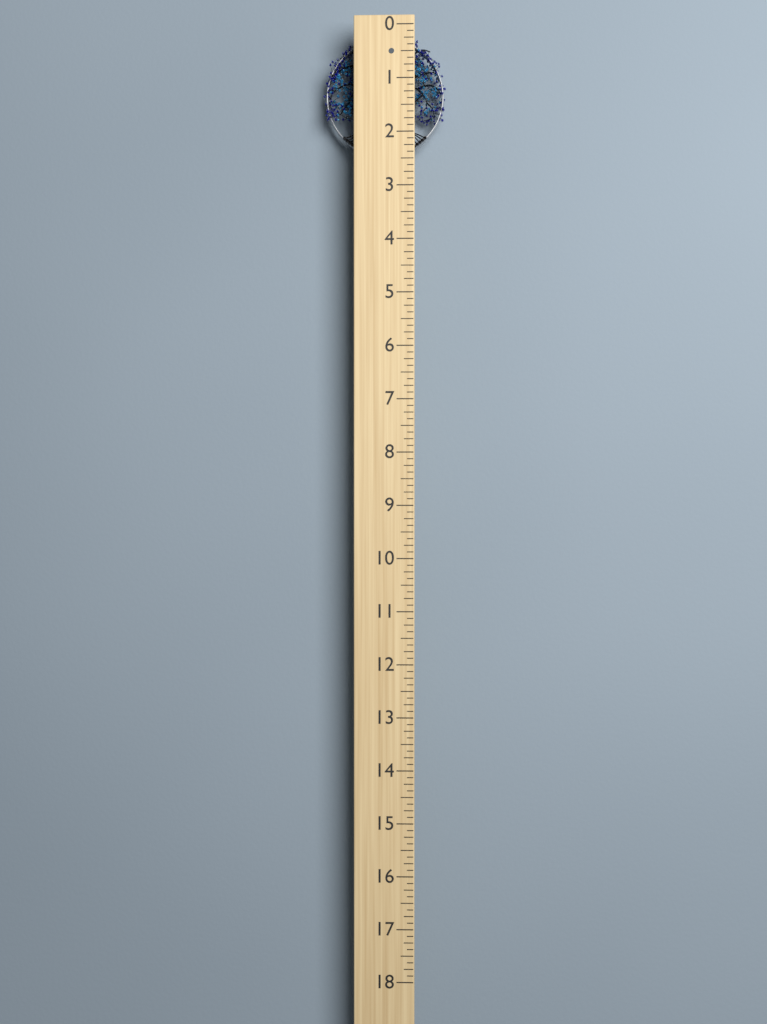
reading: 2.375 (no unit)
